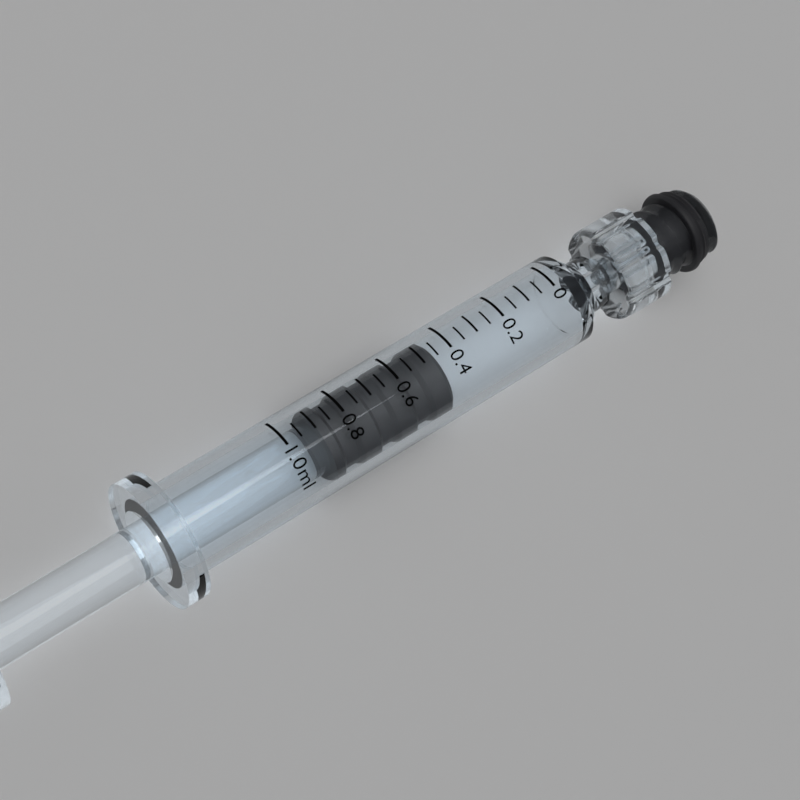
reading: 0.45 ml
